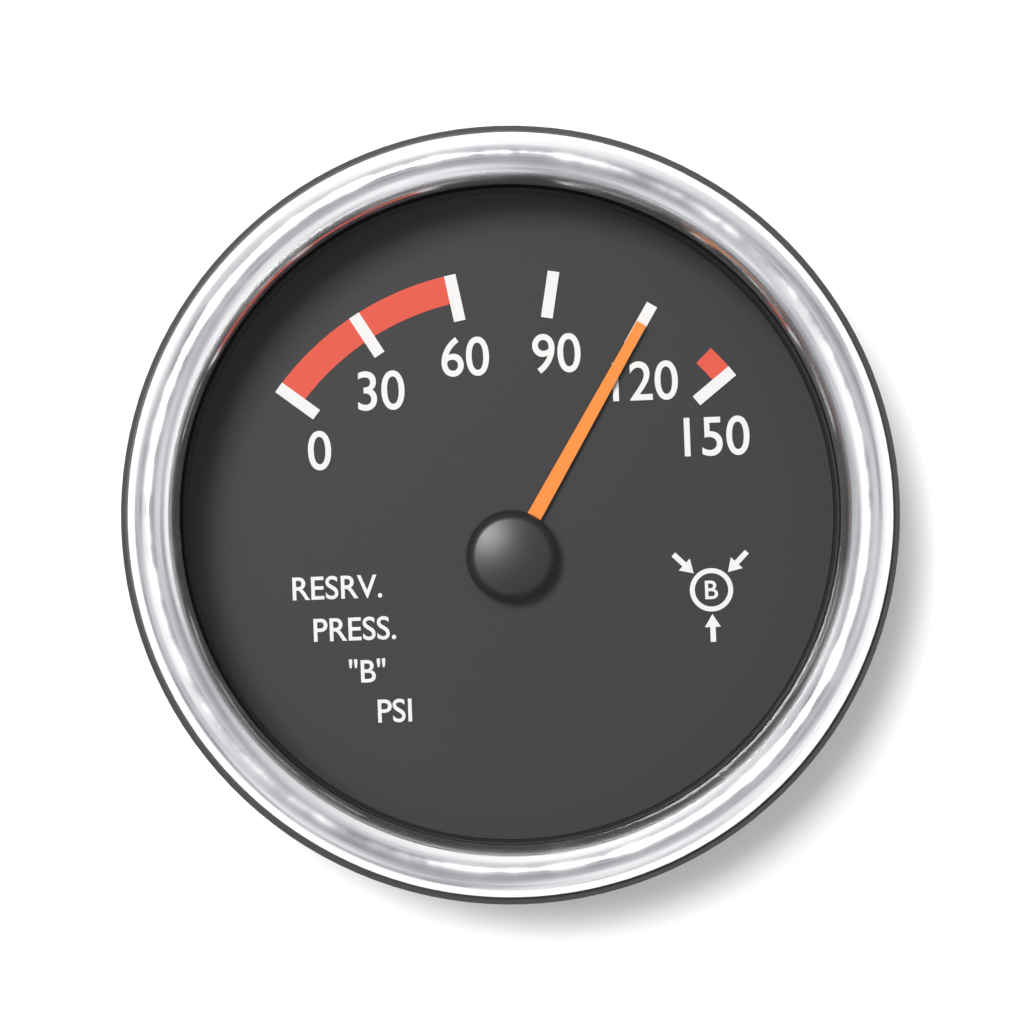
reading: 120 psi
